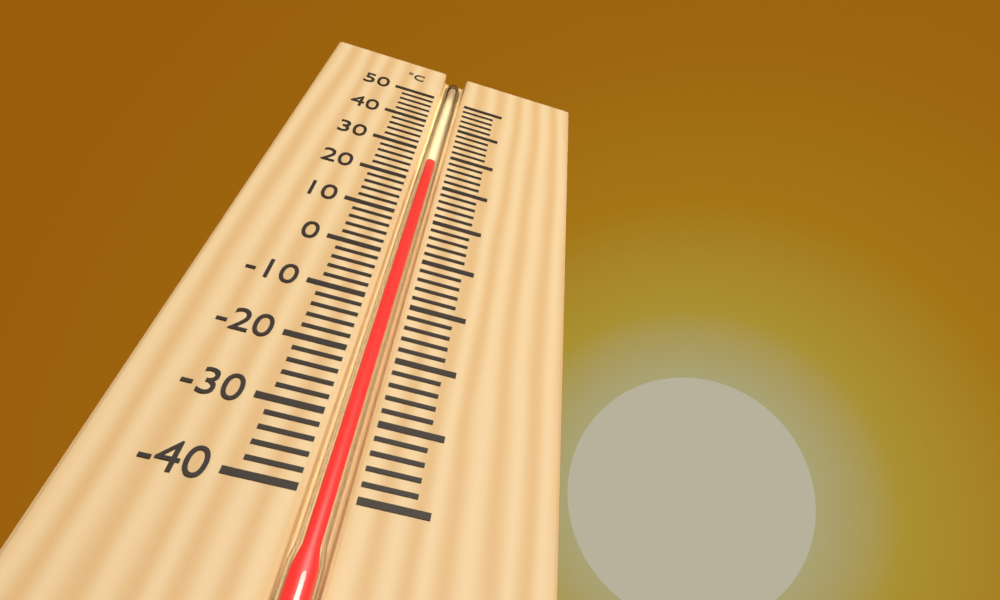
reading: 26 °C
